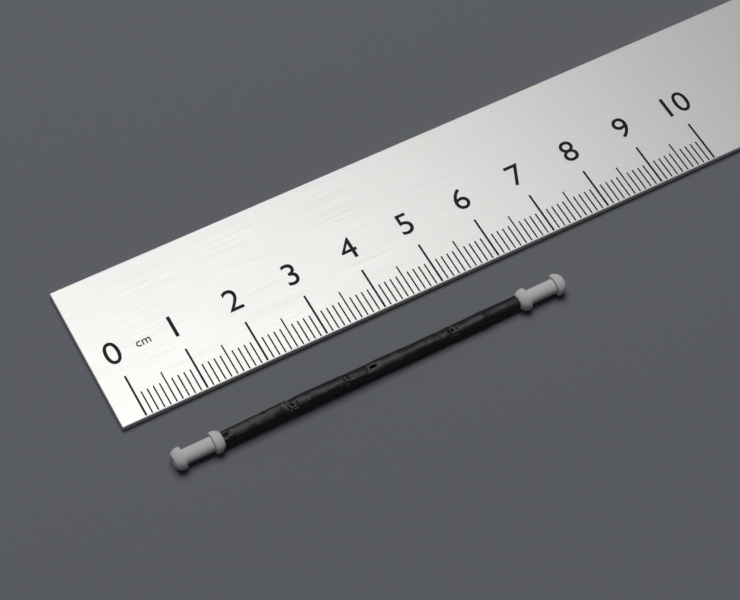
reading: 6.6 cm
